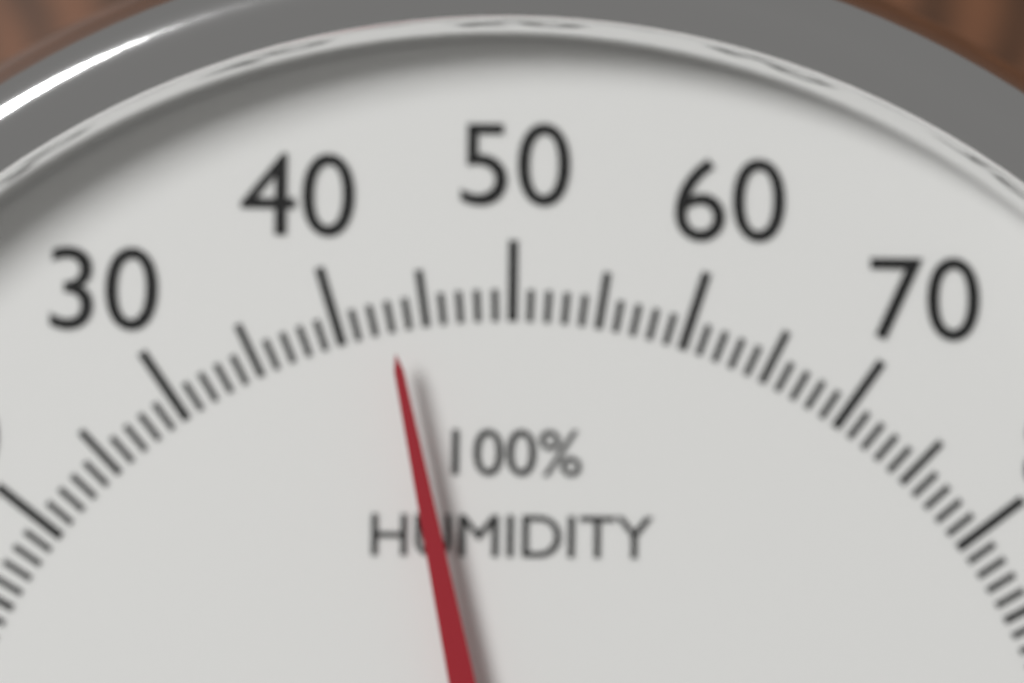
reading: 43 %
